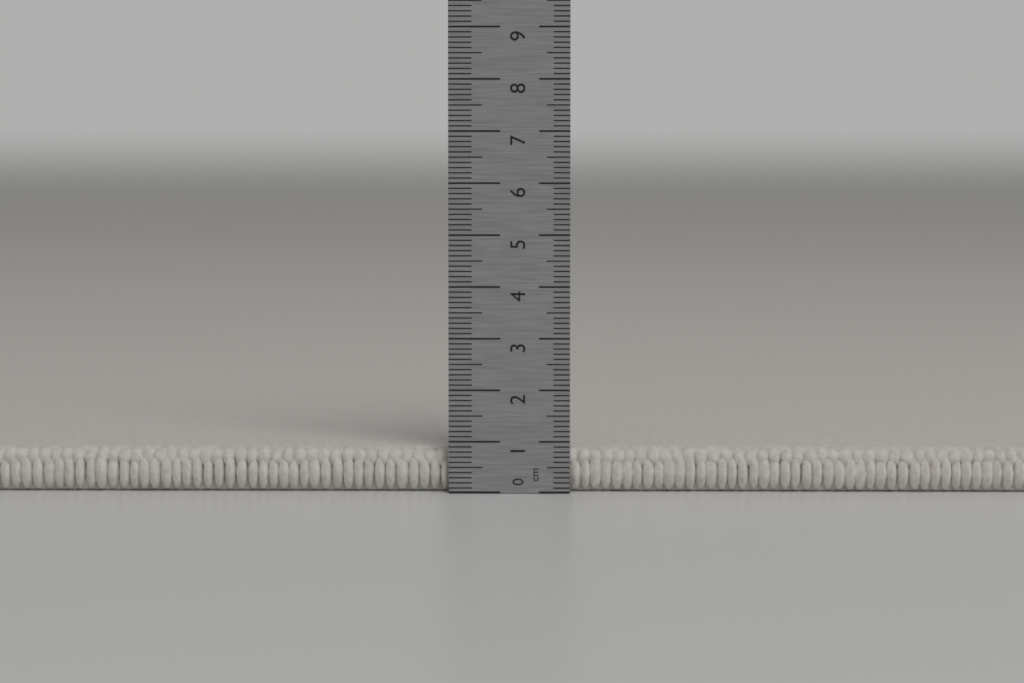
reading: 0.9 cm
